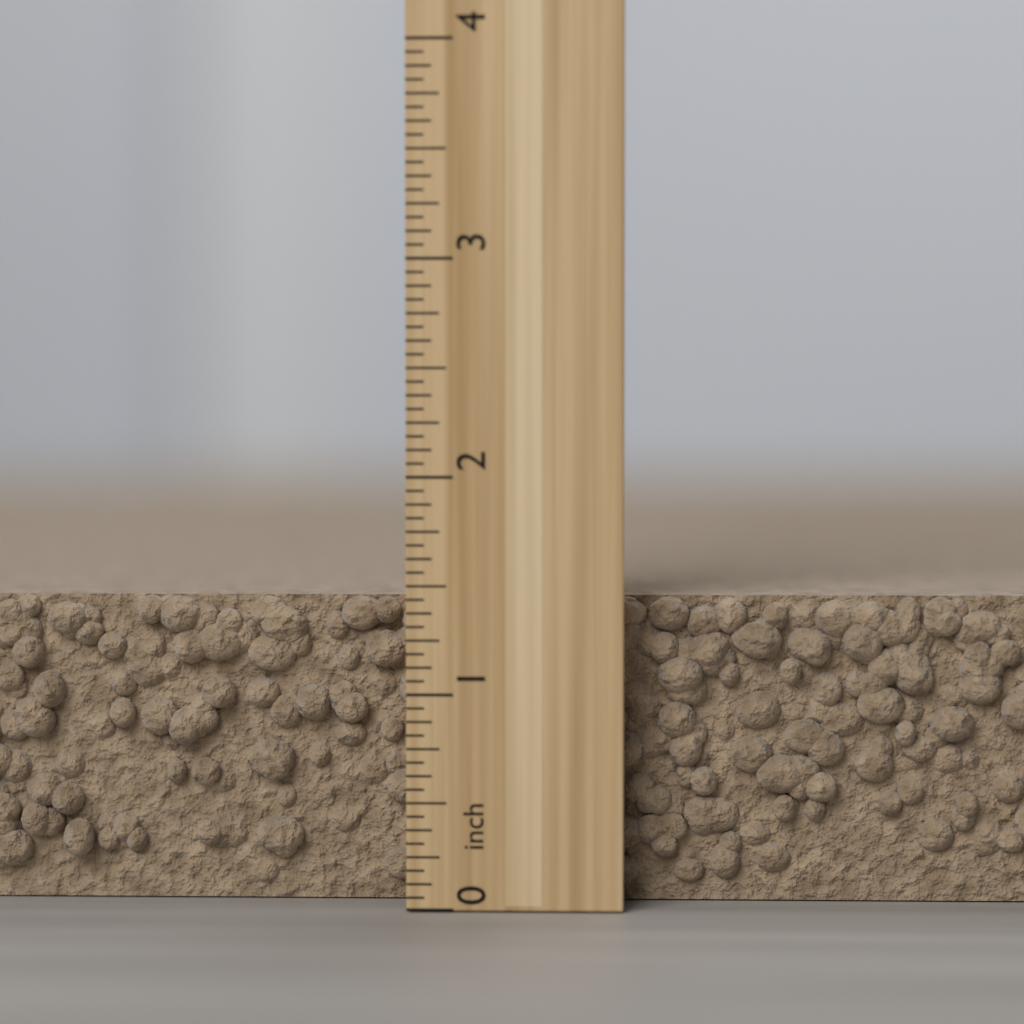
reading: 1.4375 inch
